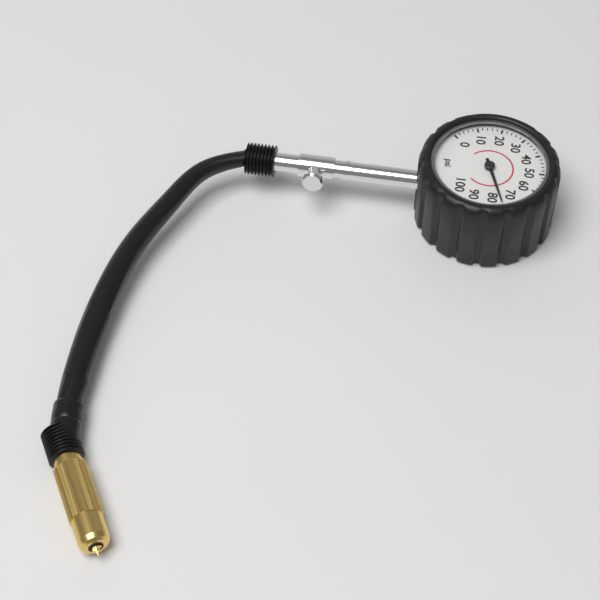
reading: 76 psi
